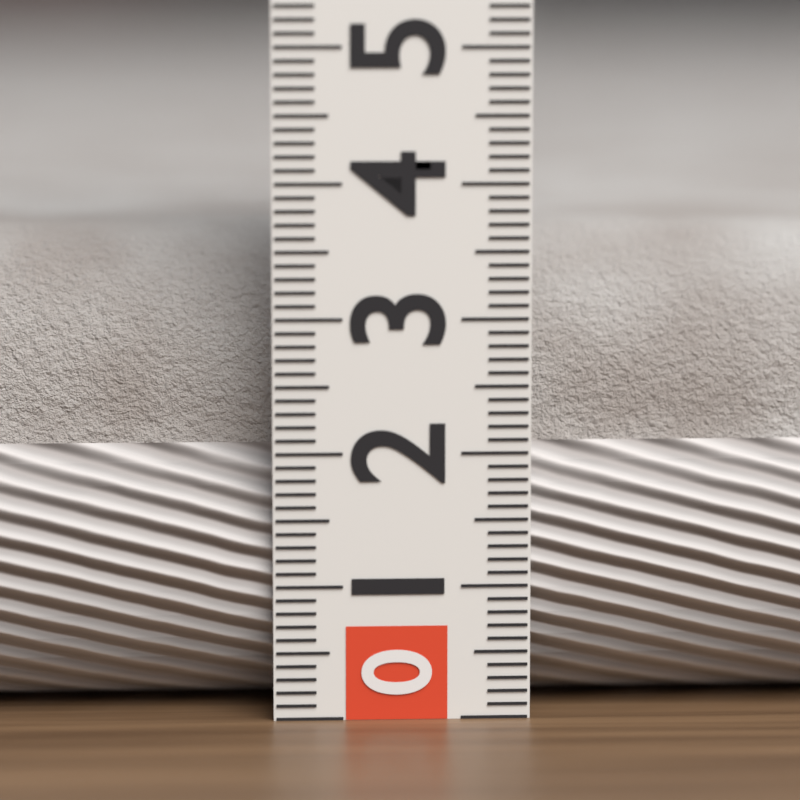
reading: 3.6 (no unit)
